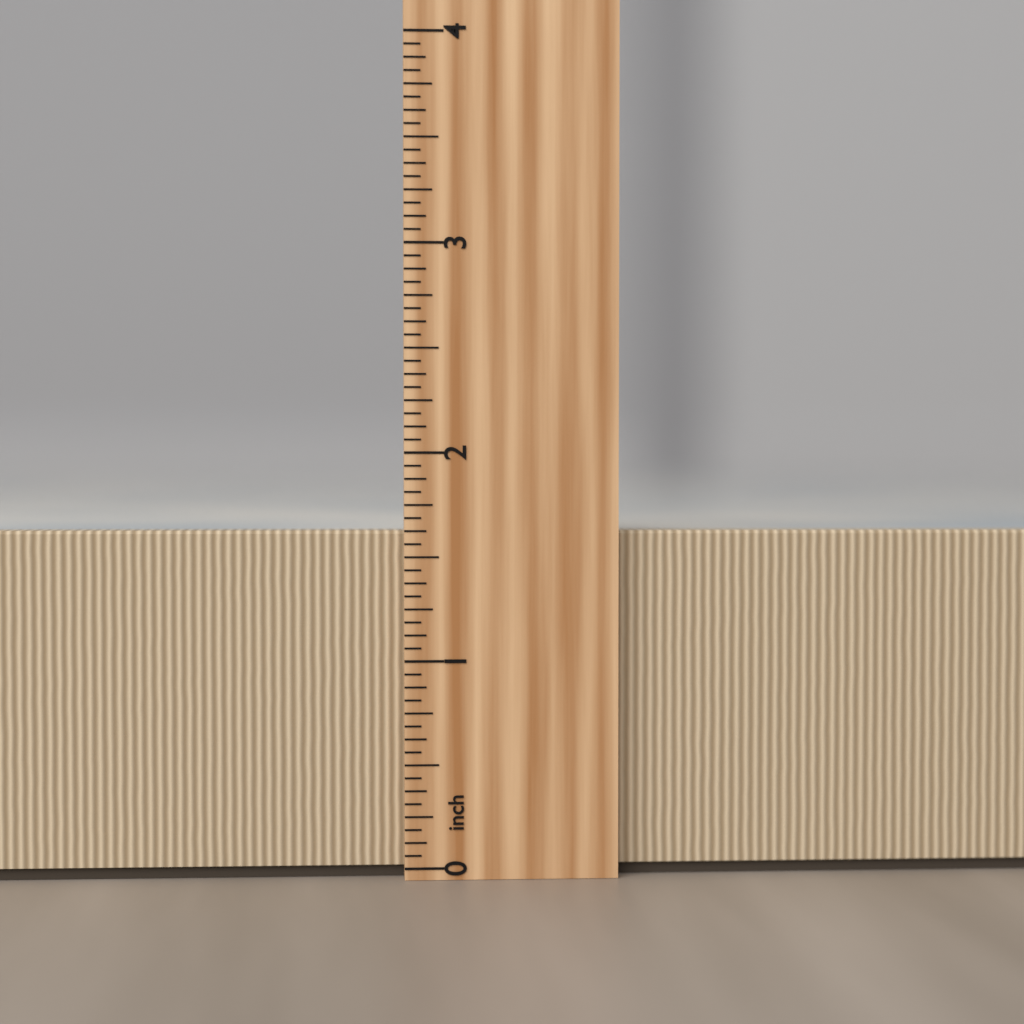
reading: 1.6250 inch
